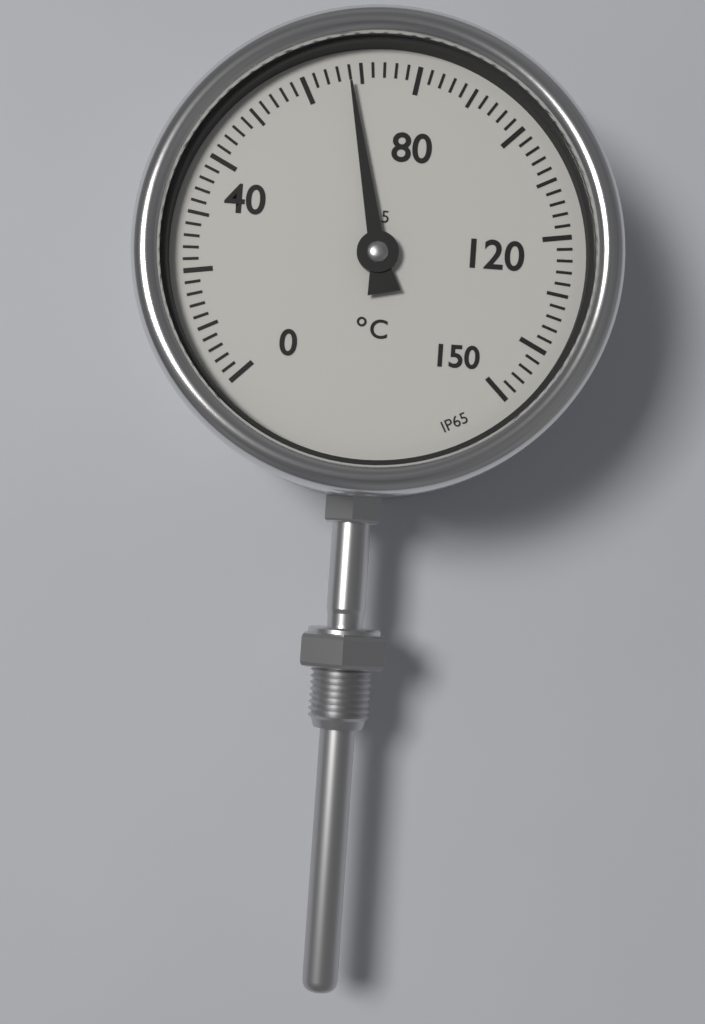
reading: 68 °C
